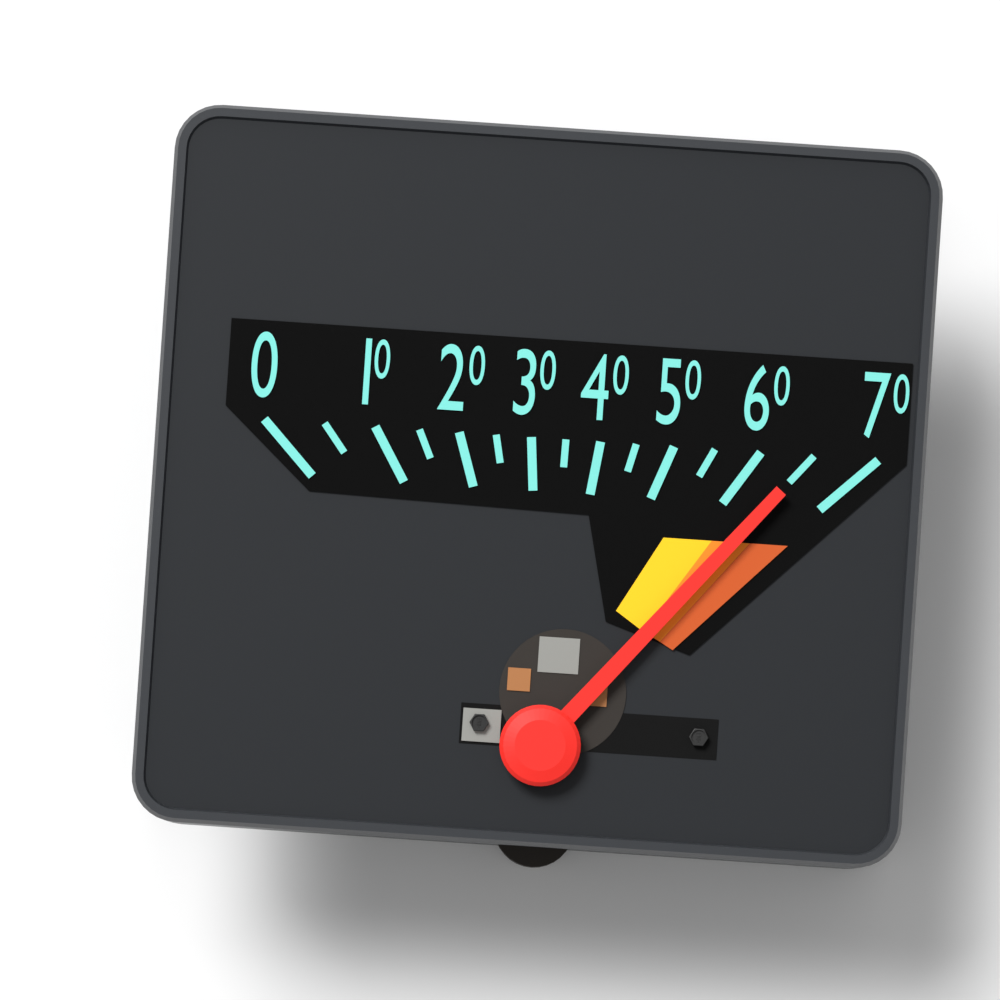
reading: 65 (no unit)
